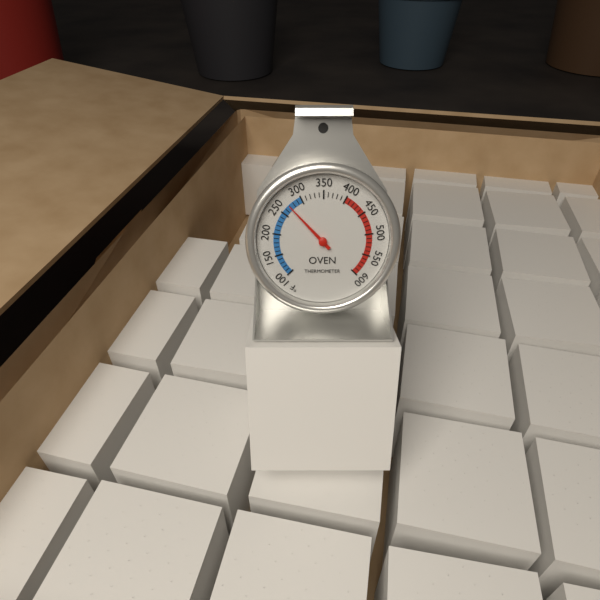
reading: 270 °F
